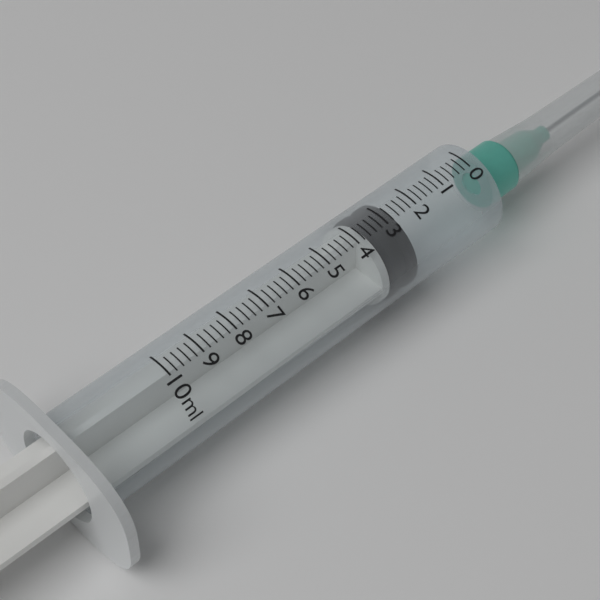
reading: 2.6 ml
